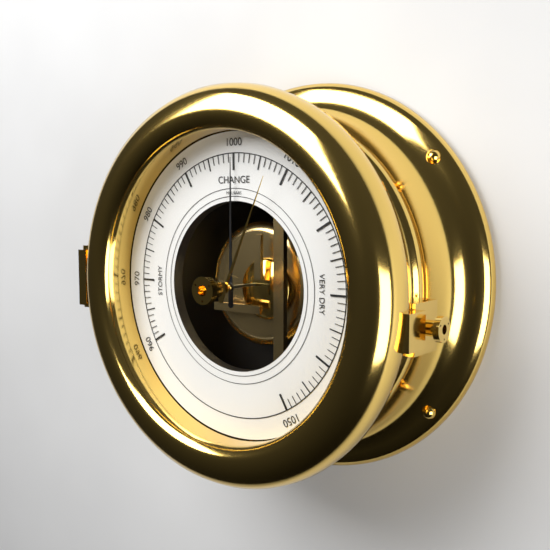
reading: 1000 mbar
